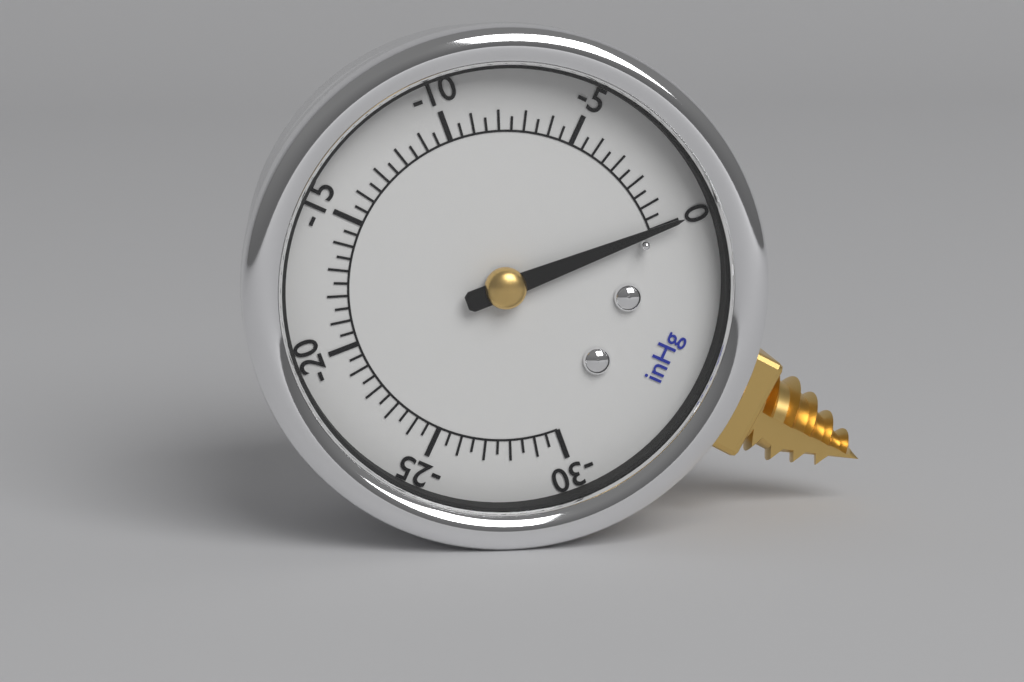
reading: 0.0 inHg
